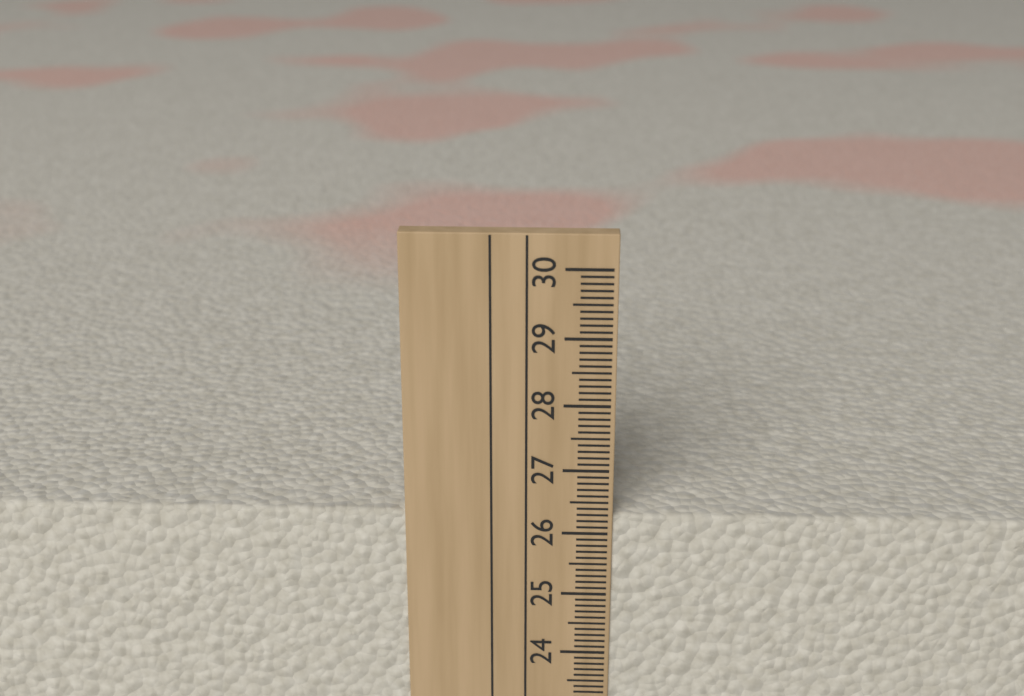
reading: 26.3 cm
